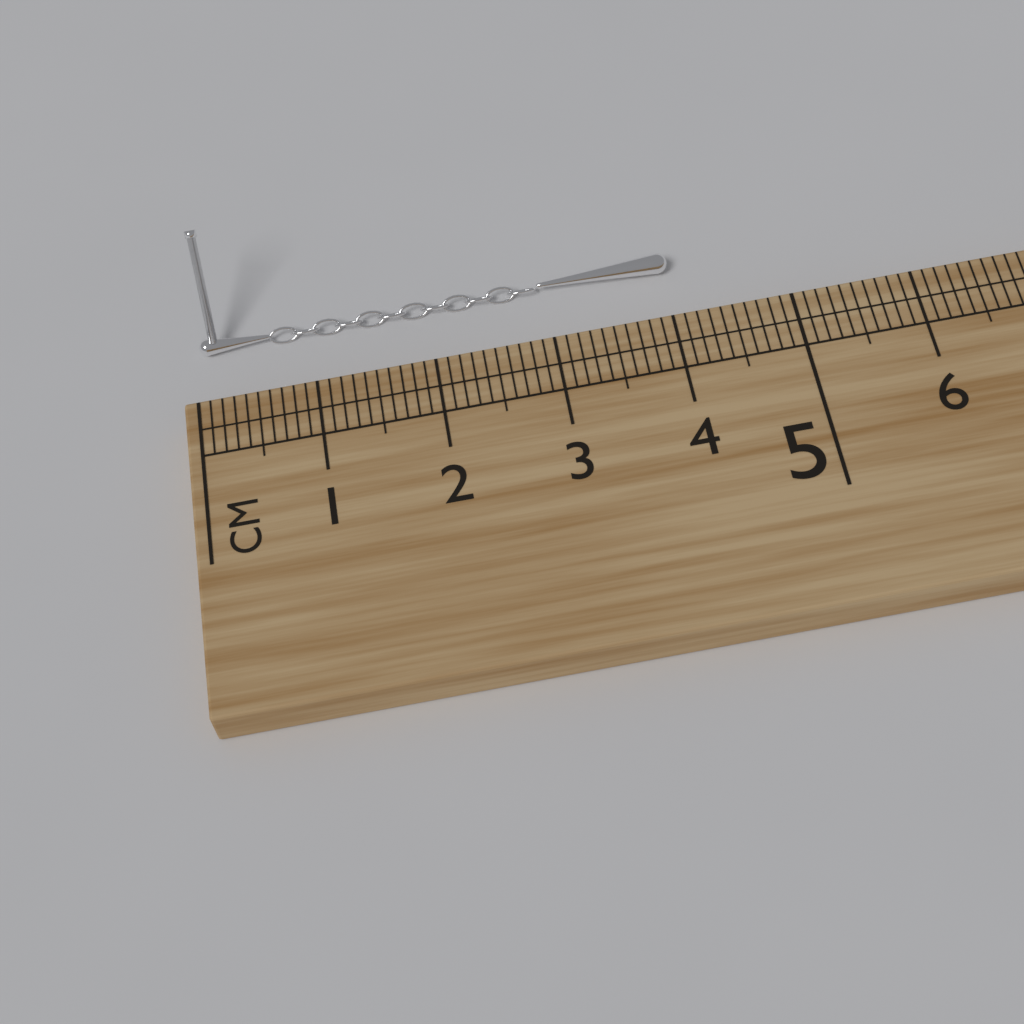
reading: 4.1 cm
